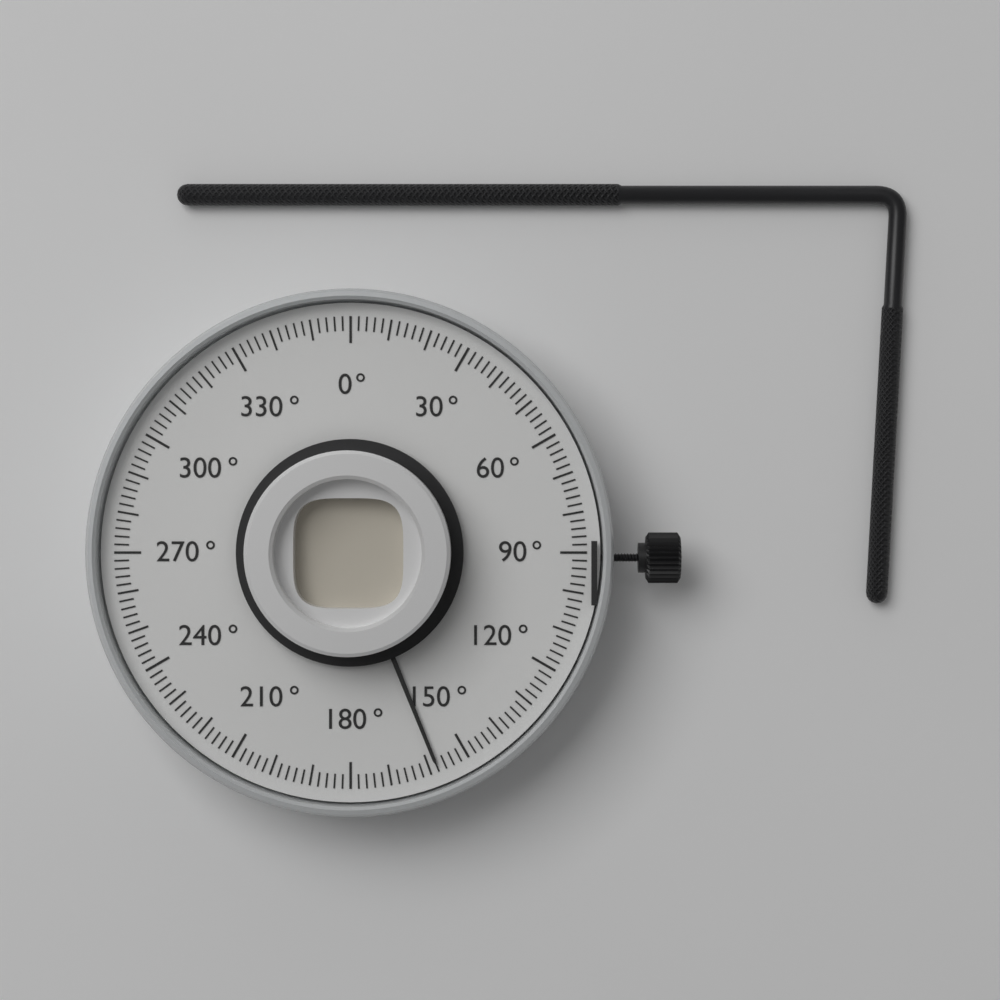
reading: 158 °
